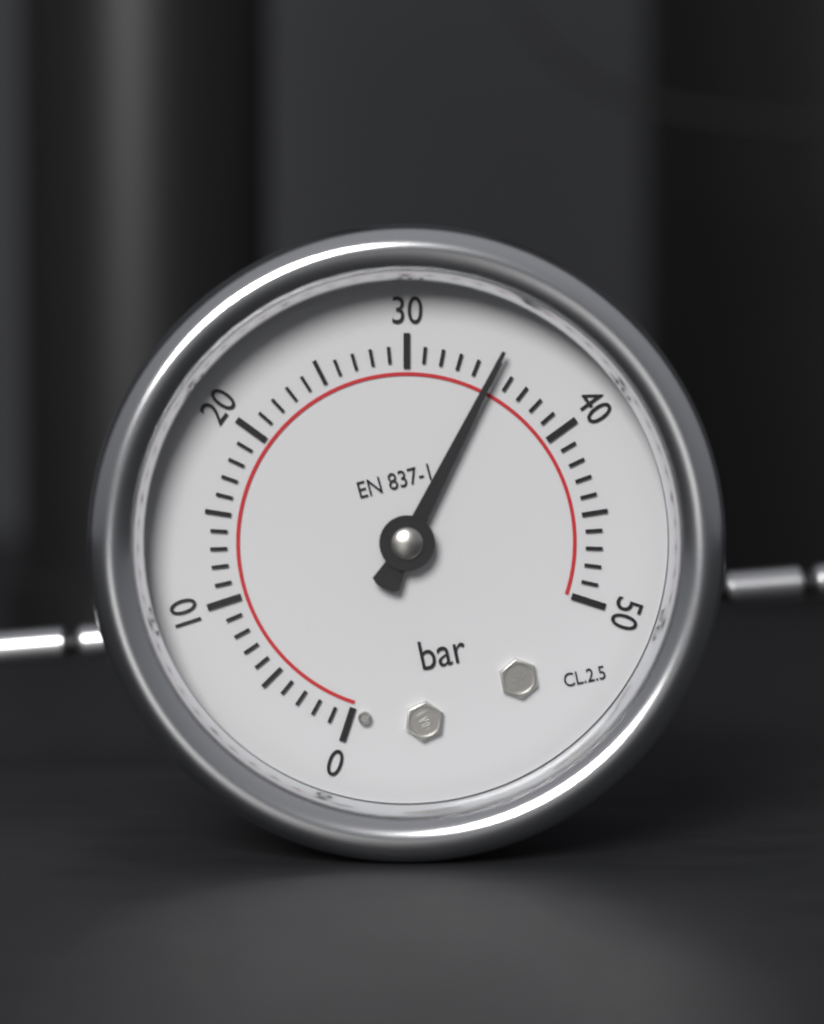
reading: 35 bar
